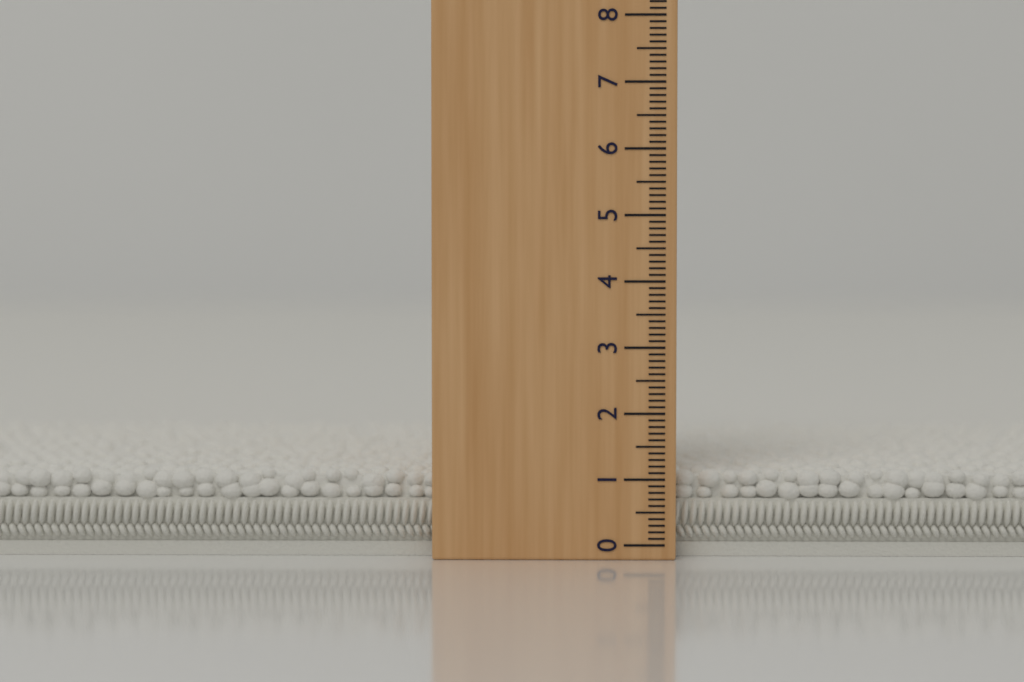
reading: 1.1 (no unit)
